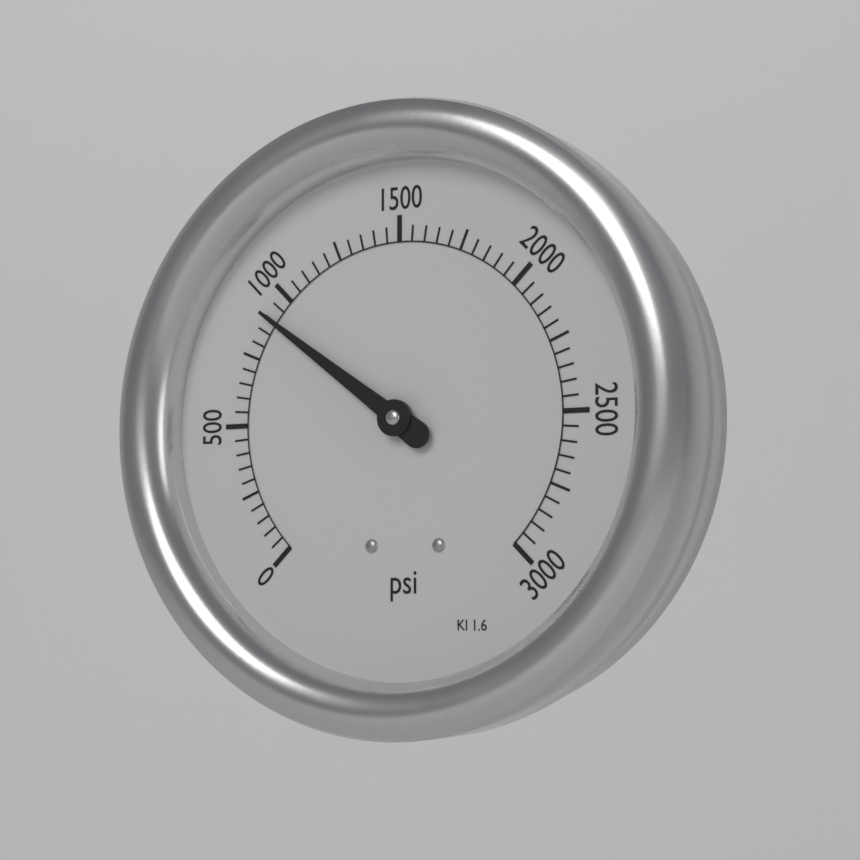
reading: 900 psi
